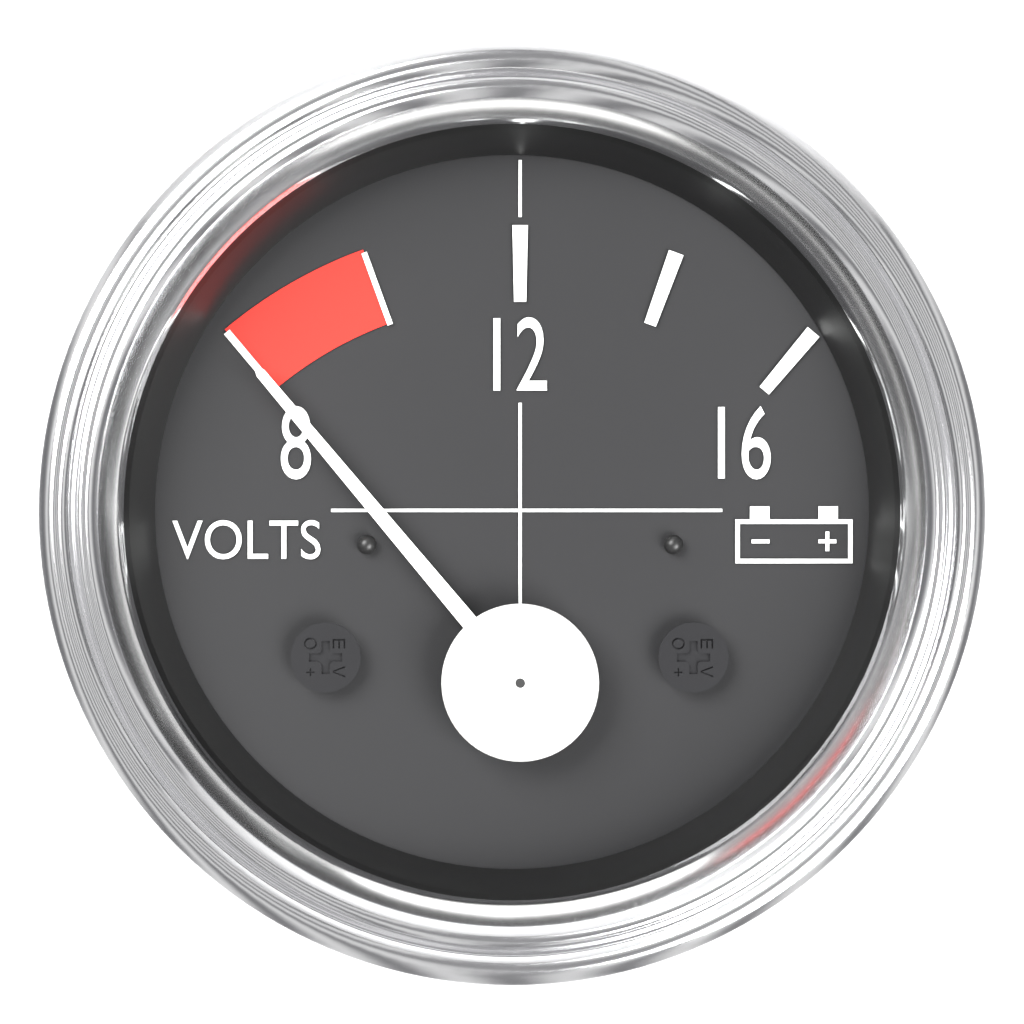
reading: 8 V
